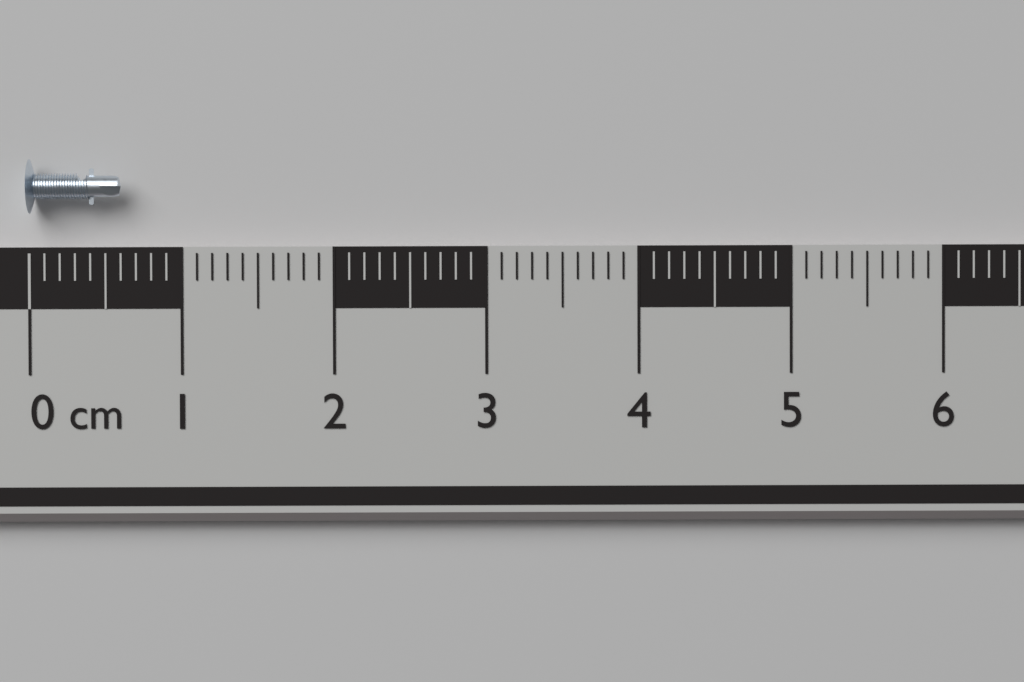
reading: 0.6 cm
